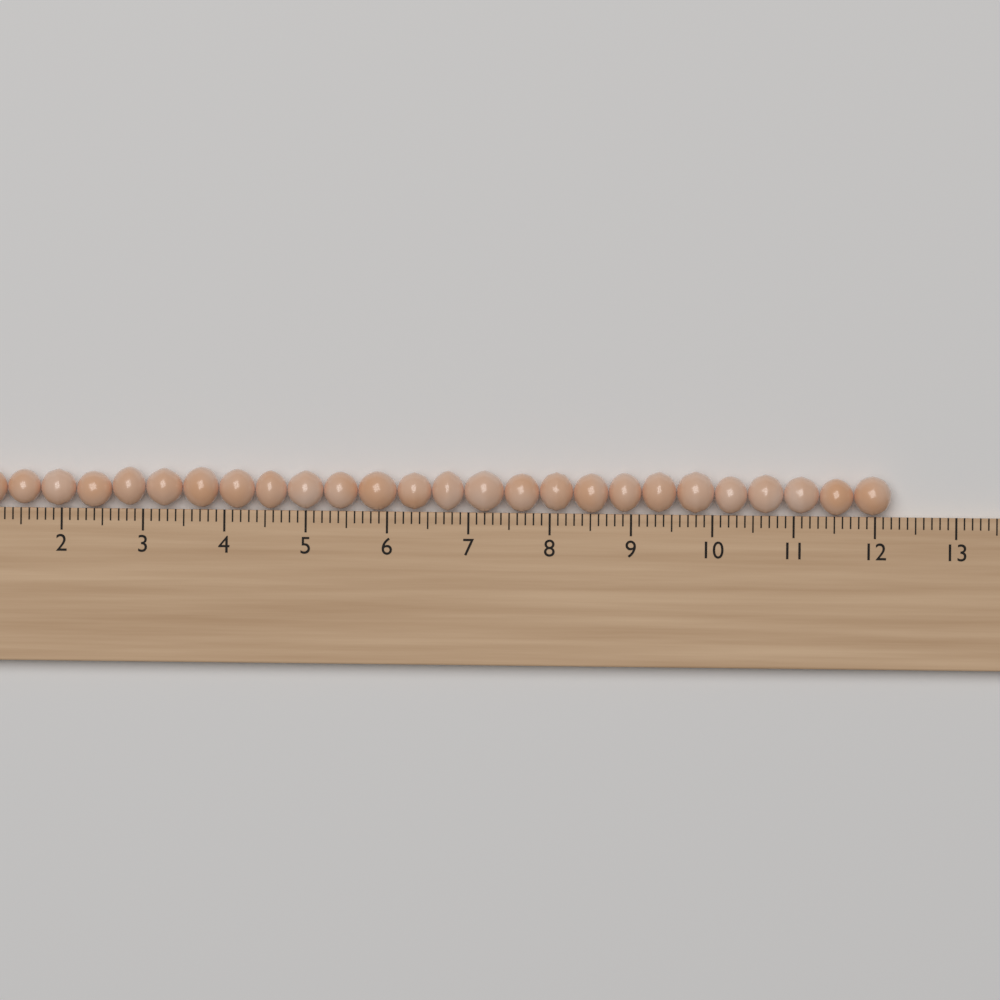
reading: 12.2 cm
